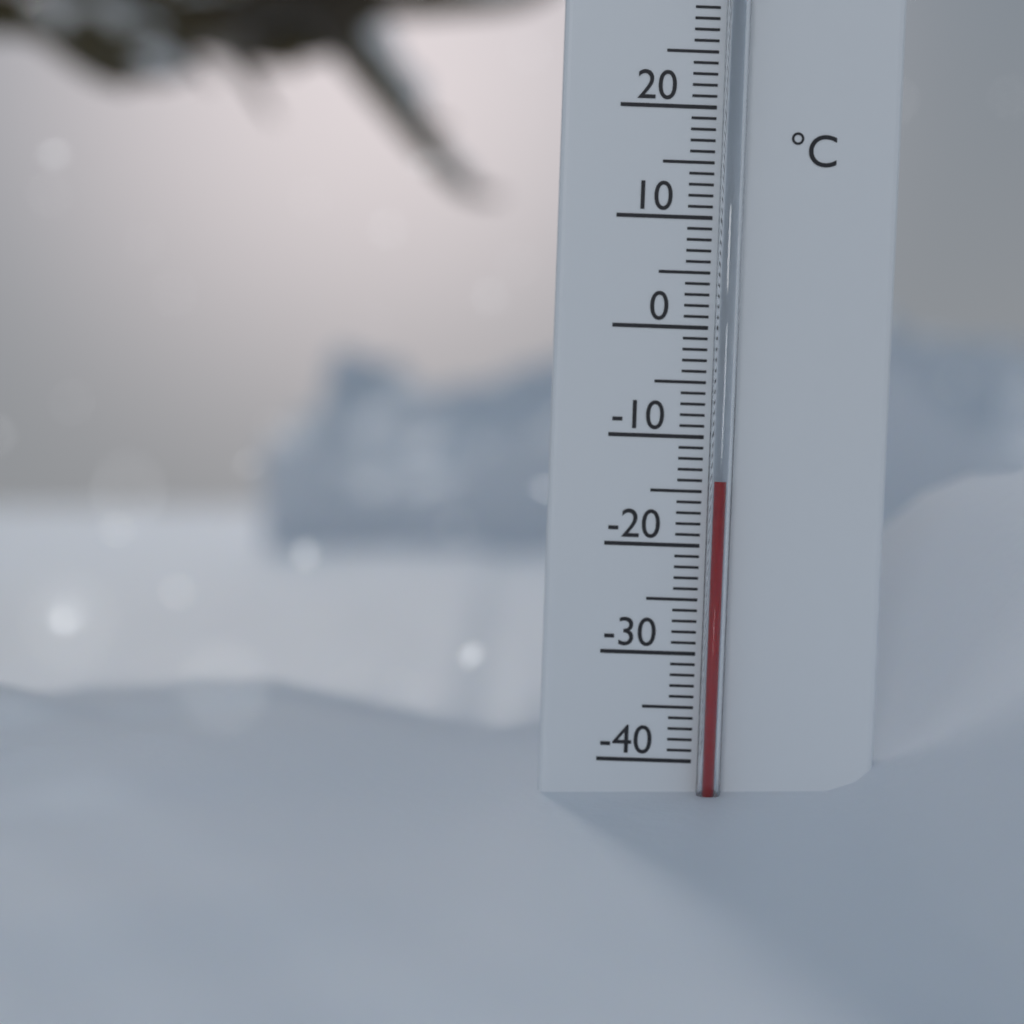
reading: -14 °C
